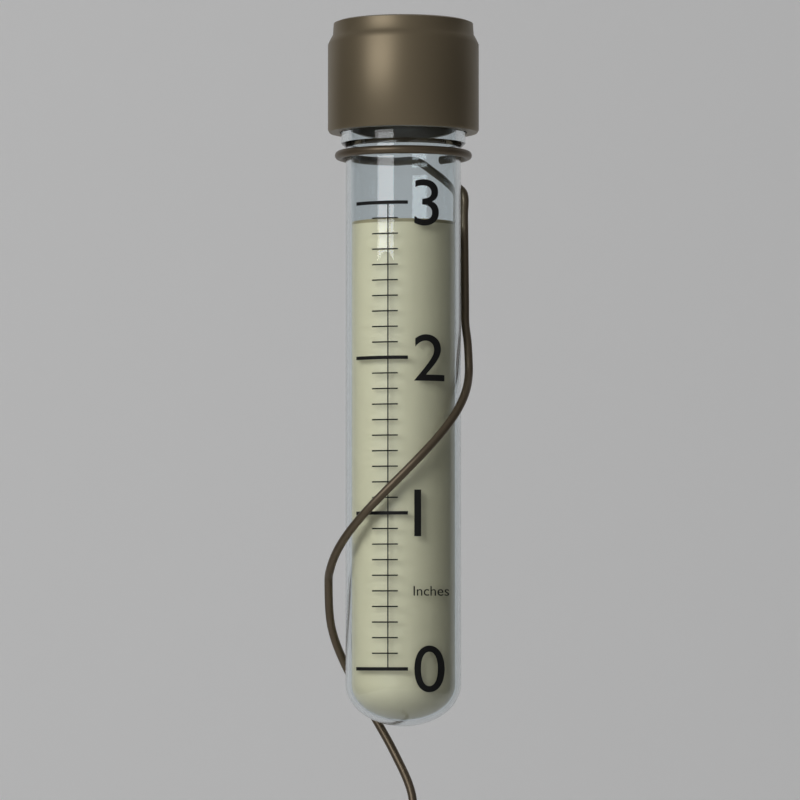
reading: 2.9 in
